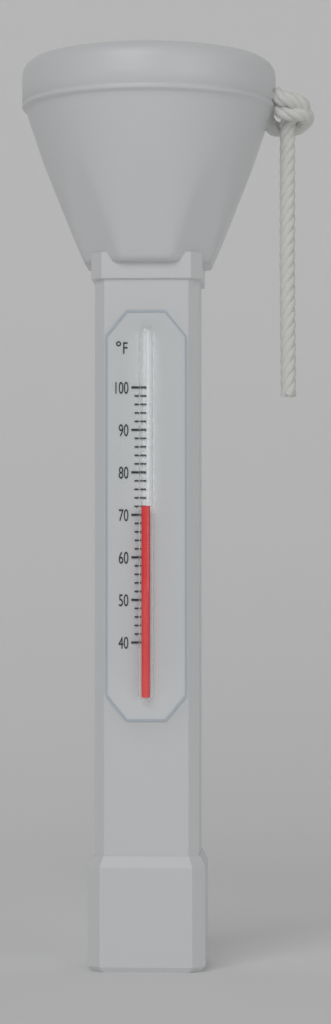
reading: 72 °F
